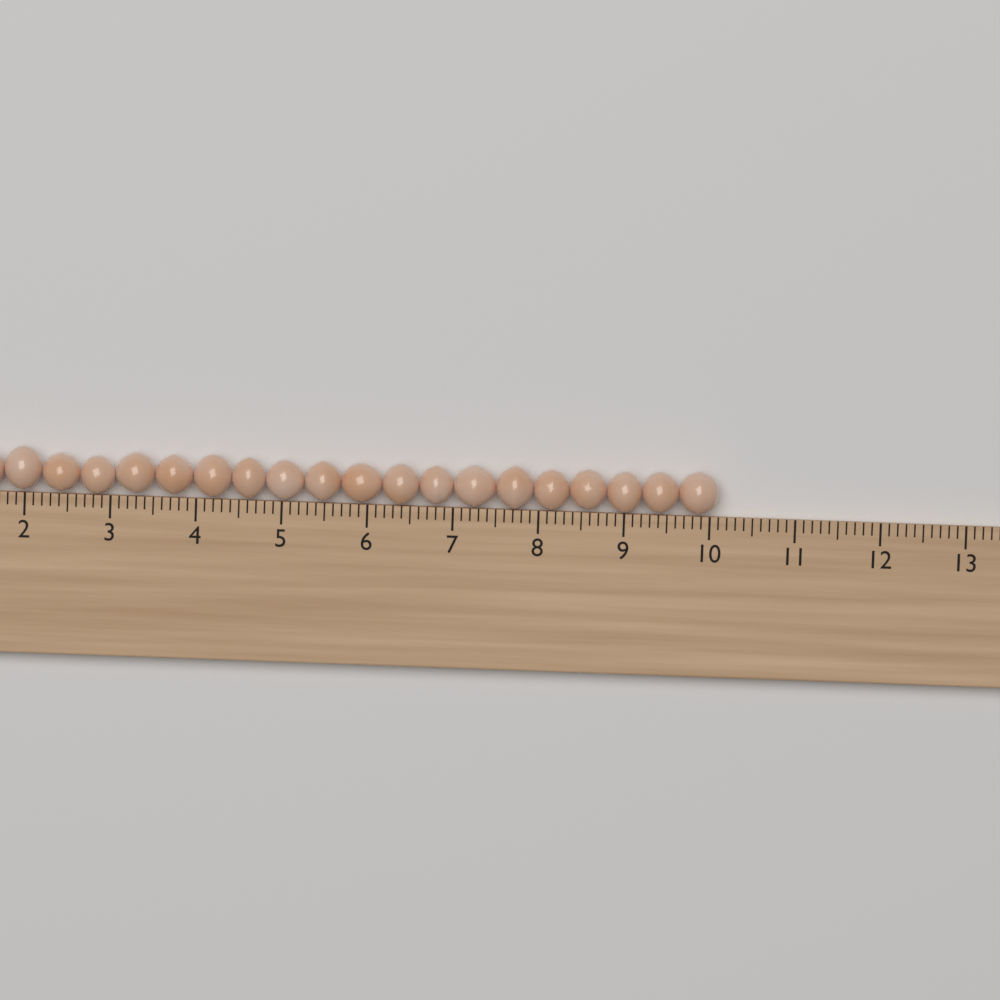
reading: 10.1 cm
